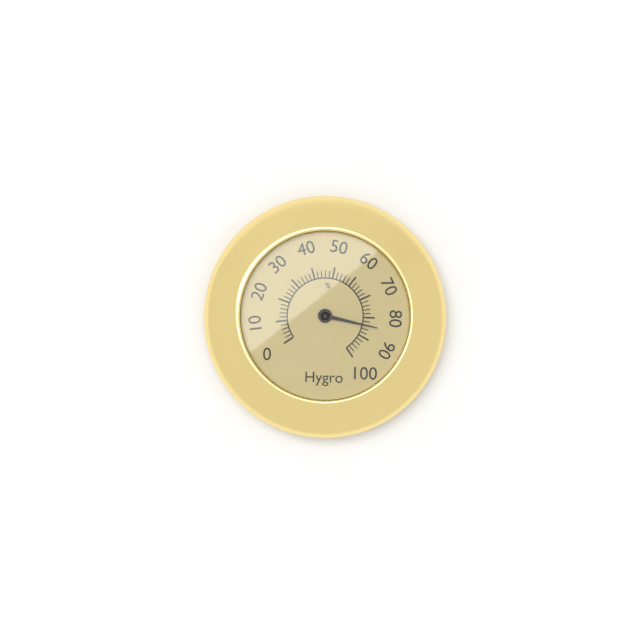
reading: 84 %
